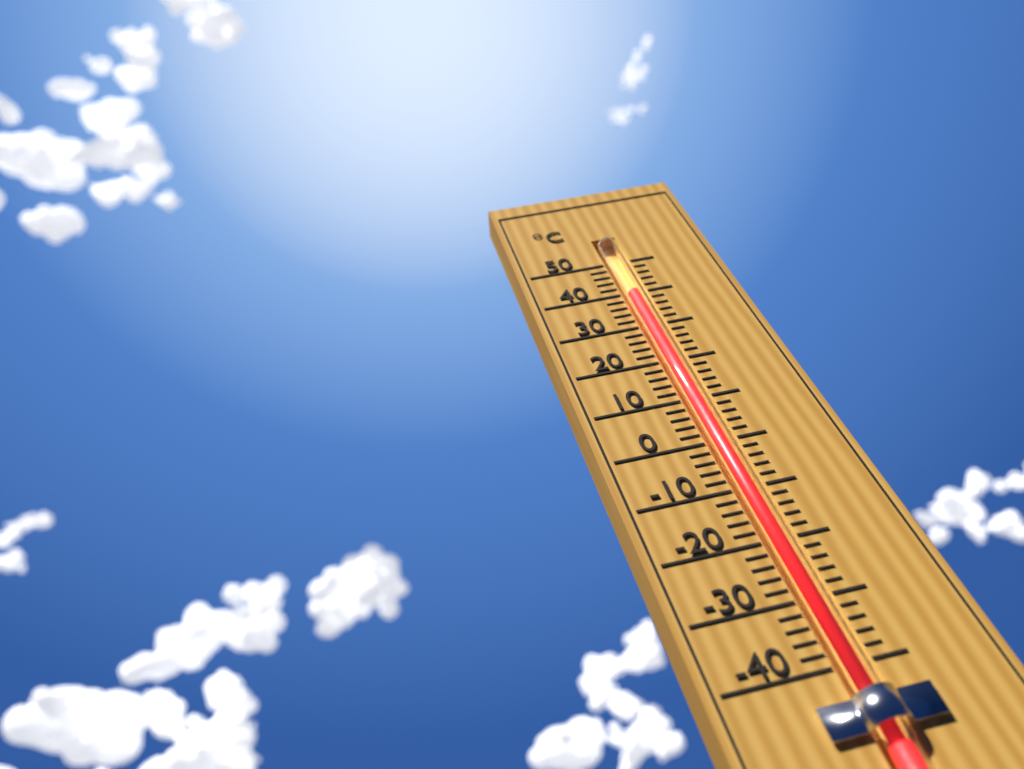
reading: 40 °C
